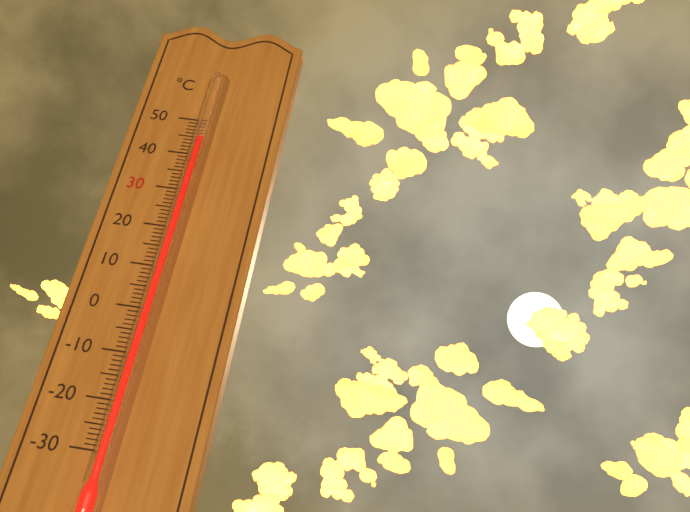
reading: 44 °C
